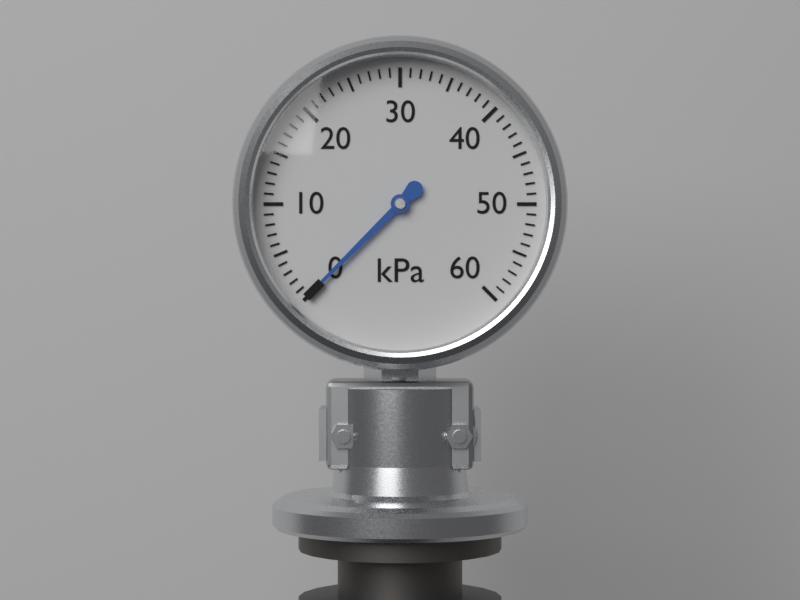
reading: 0 kPa
